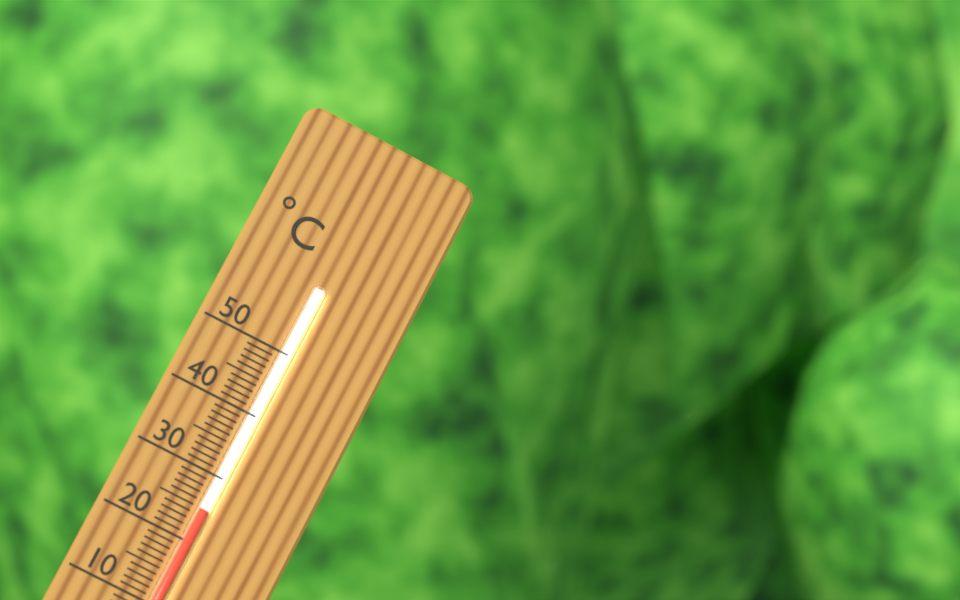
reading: 25 °C
